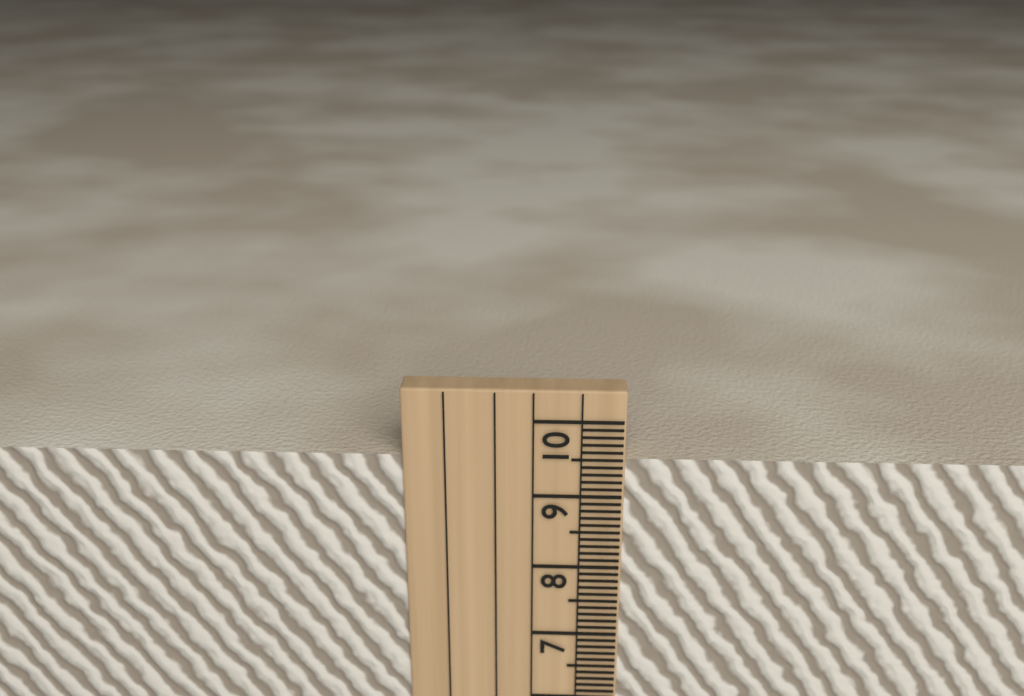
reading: 9.5 cm
